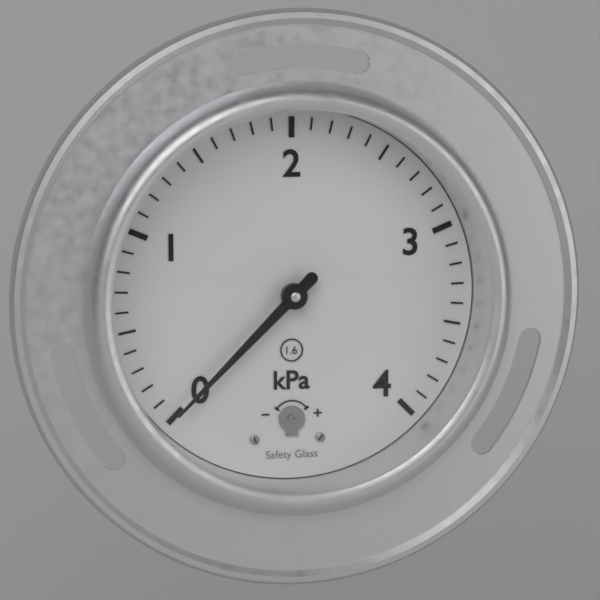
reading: 0.0 kPa
